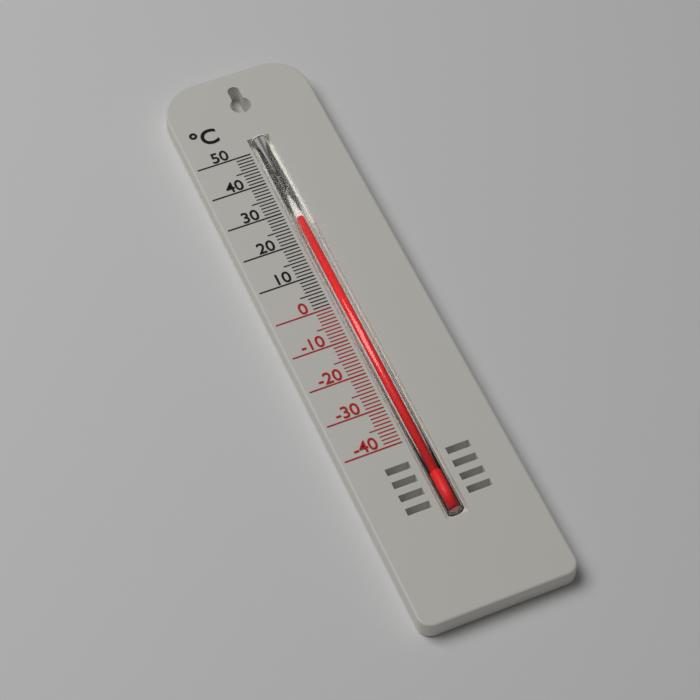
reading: 27 °C
